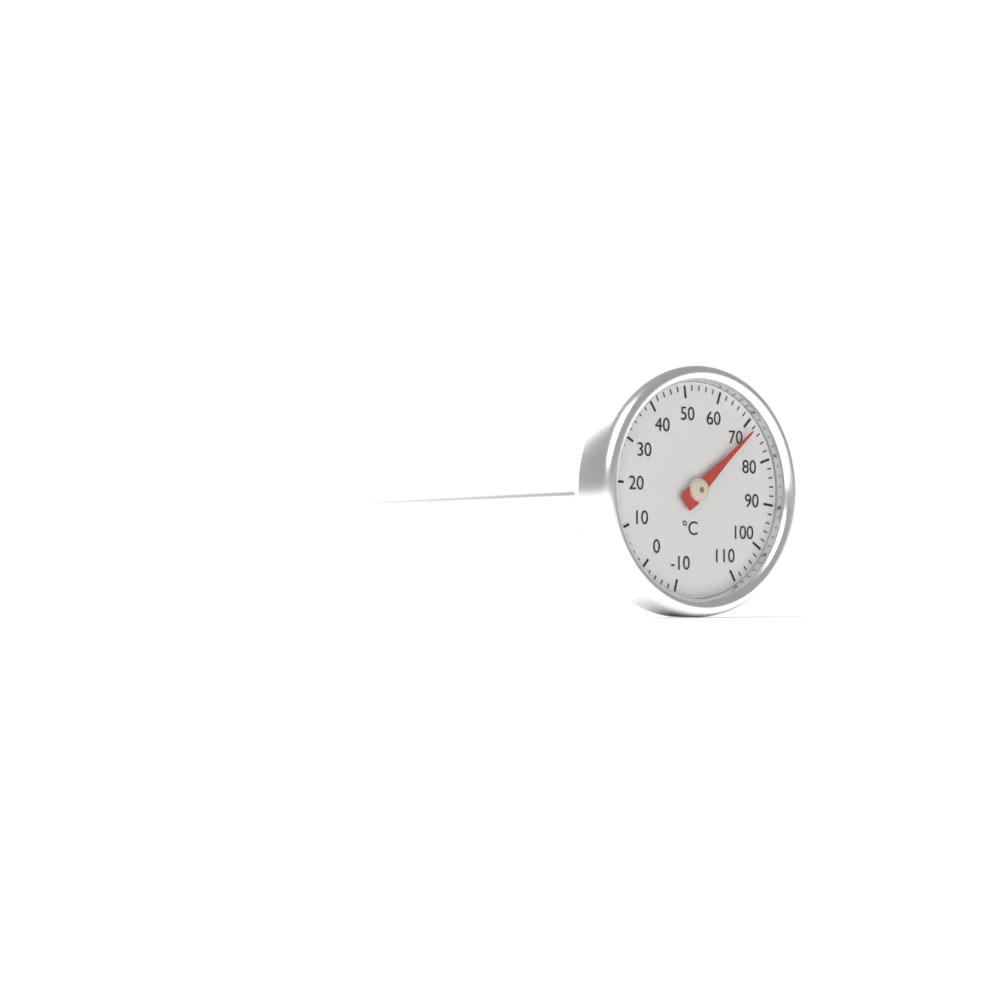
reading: 72 °C
